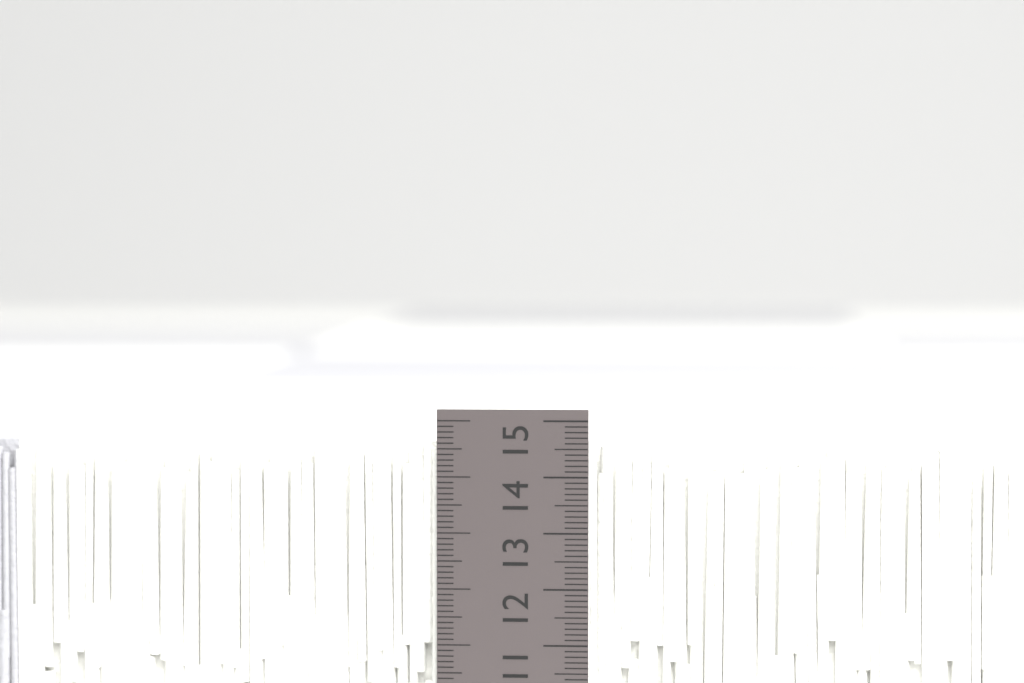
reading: 14.6 cm
